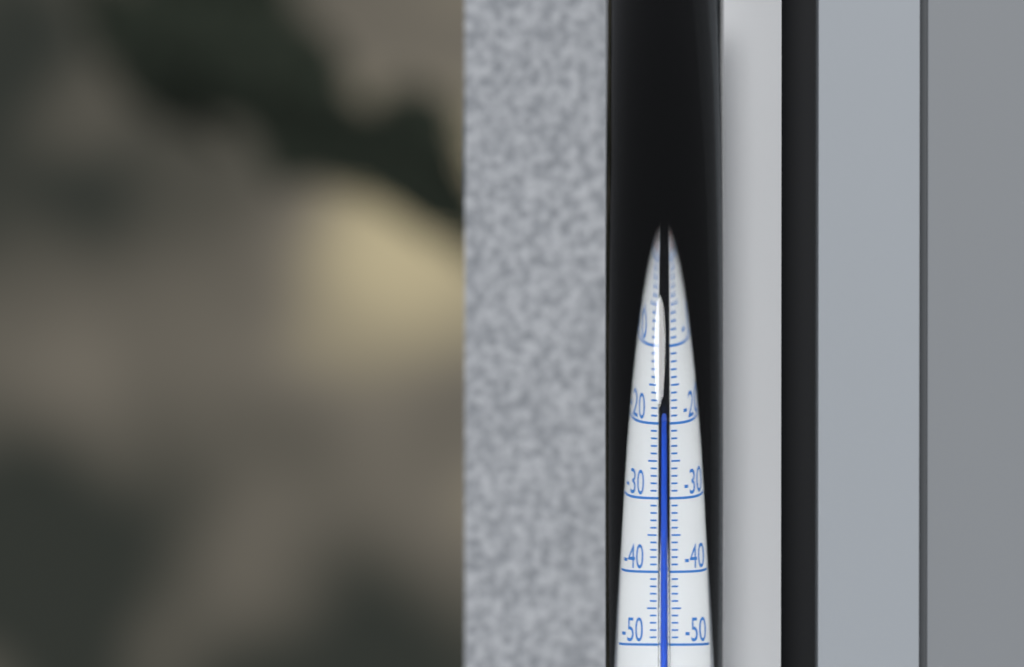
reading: -19 °C
